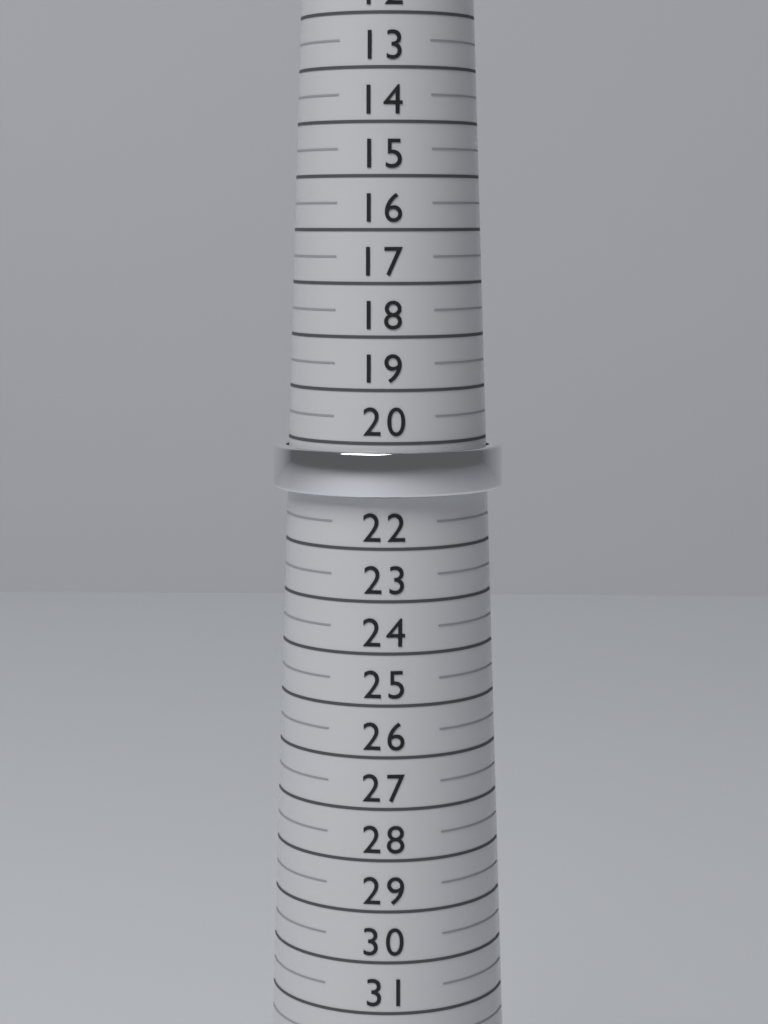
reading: 21.0 (no unit)
